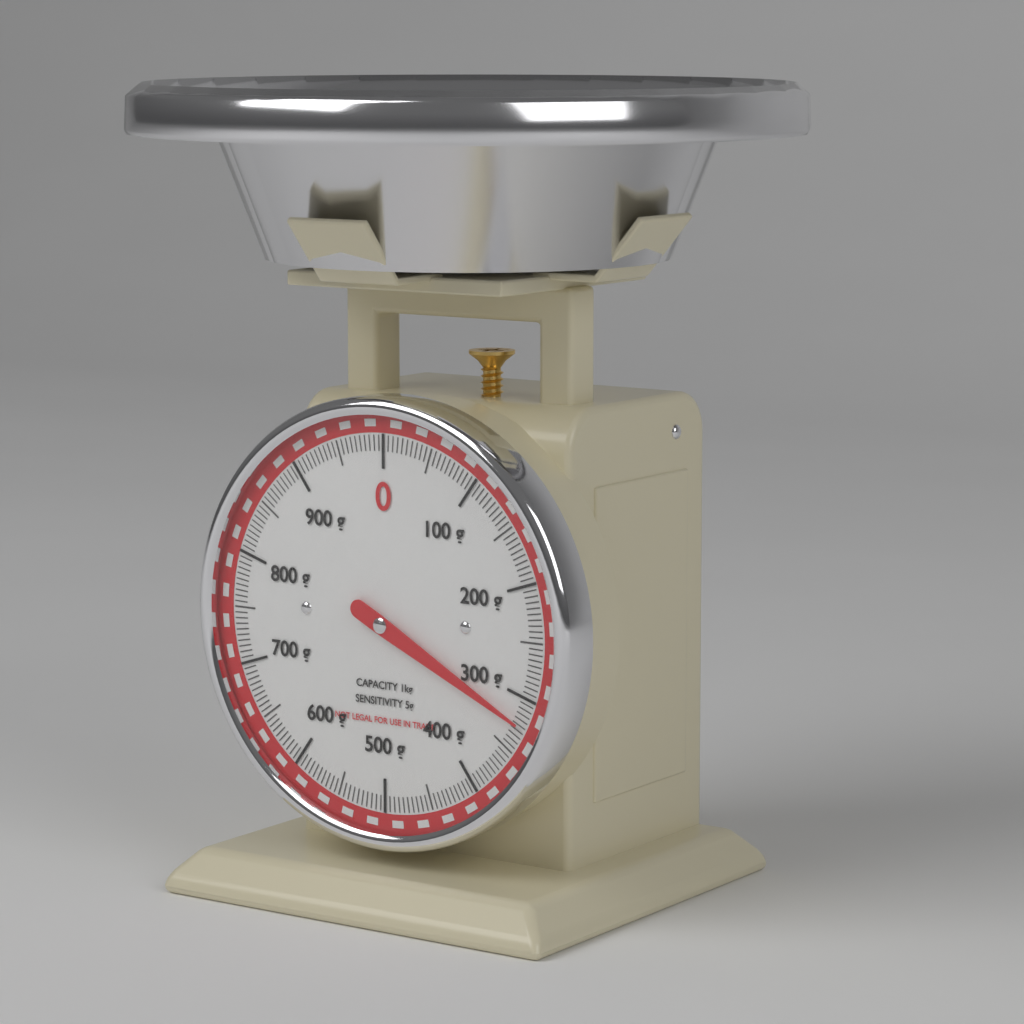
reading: 325 g
